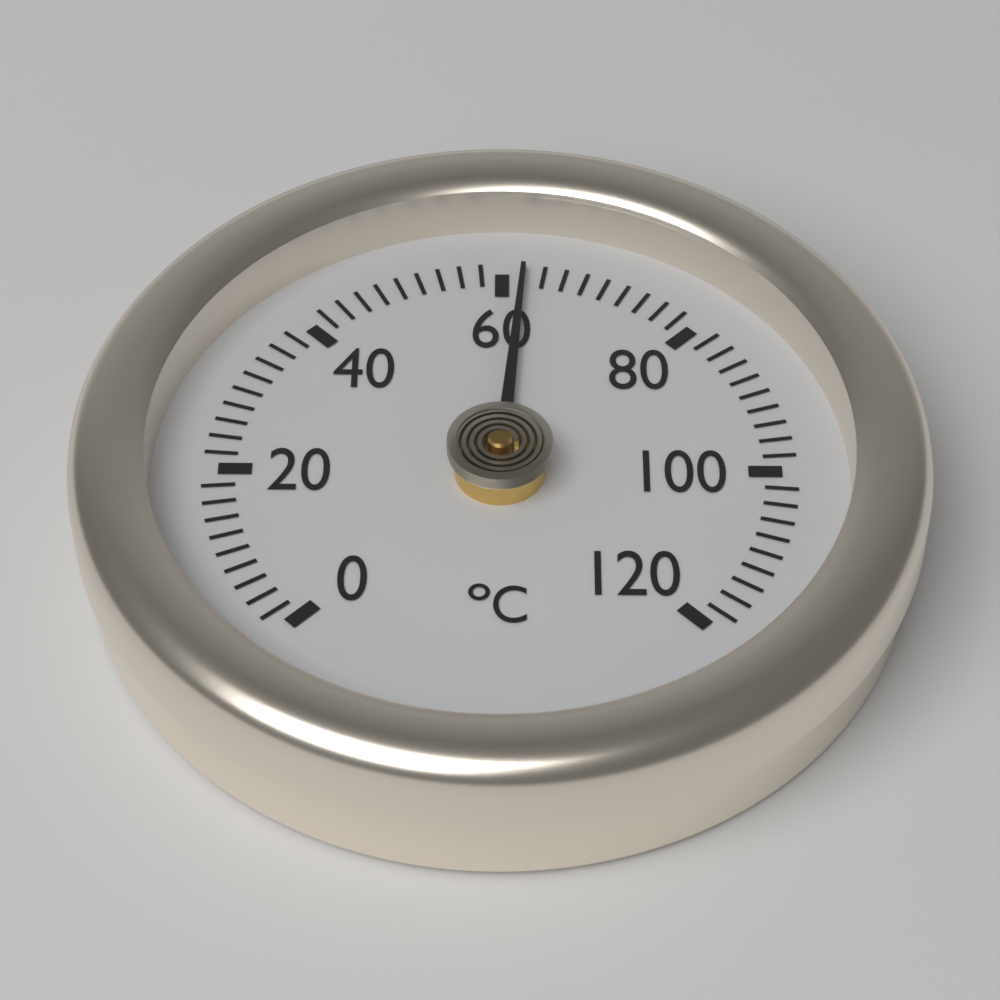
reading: 62 °C
